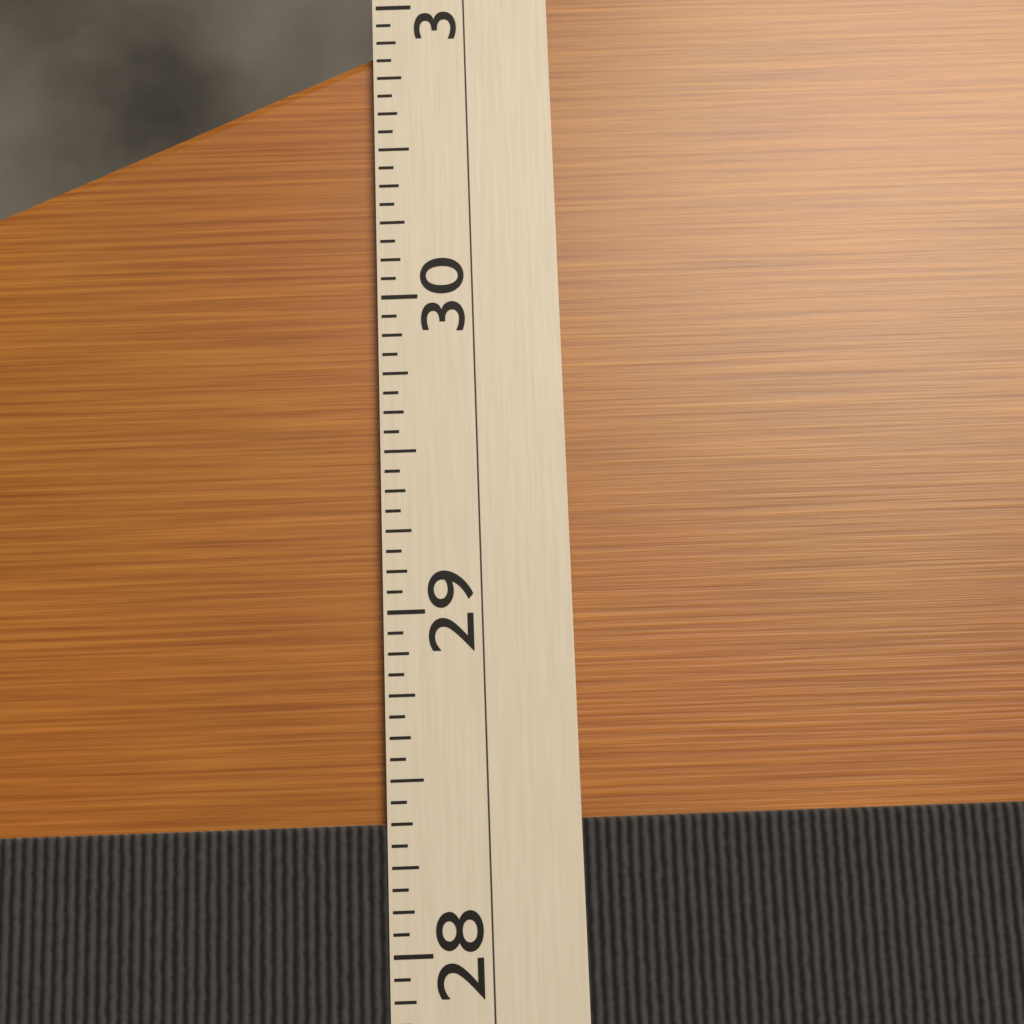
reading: 28.3750 (no unit)
